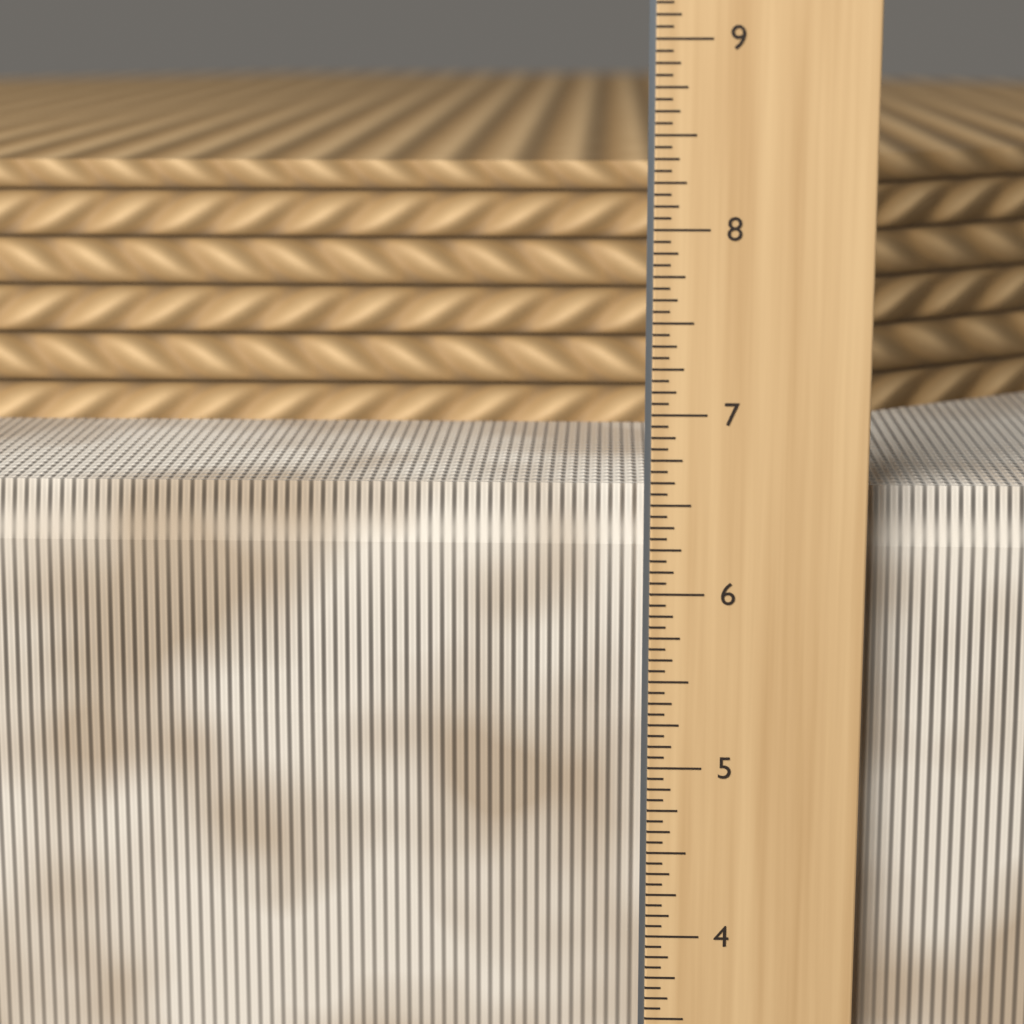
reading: 6.5625 in
